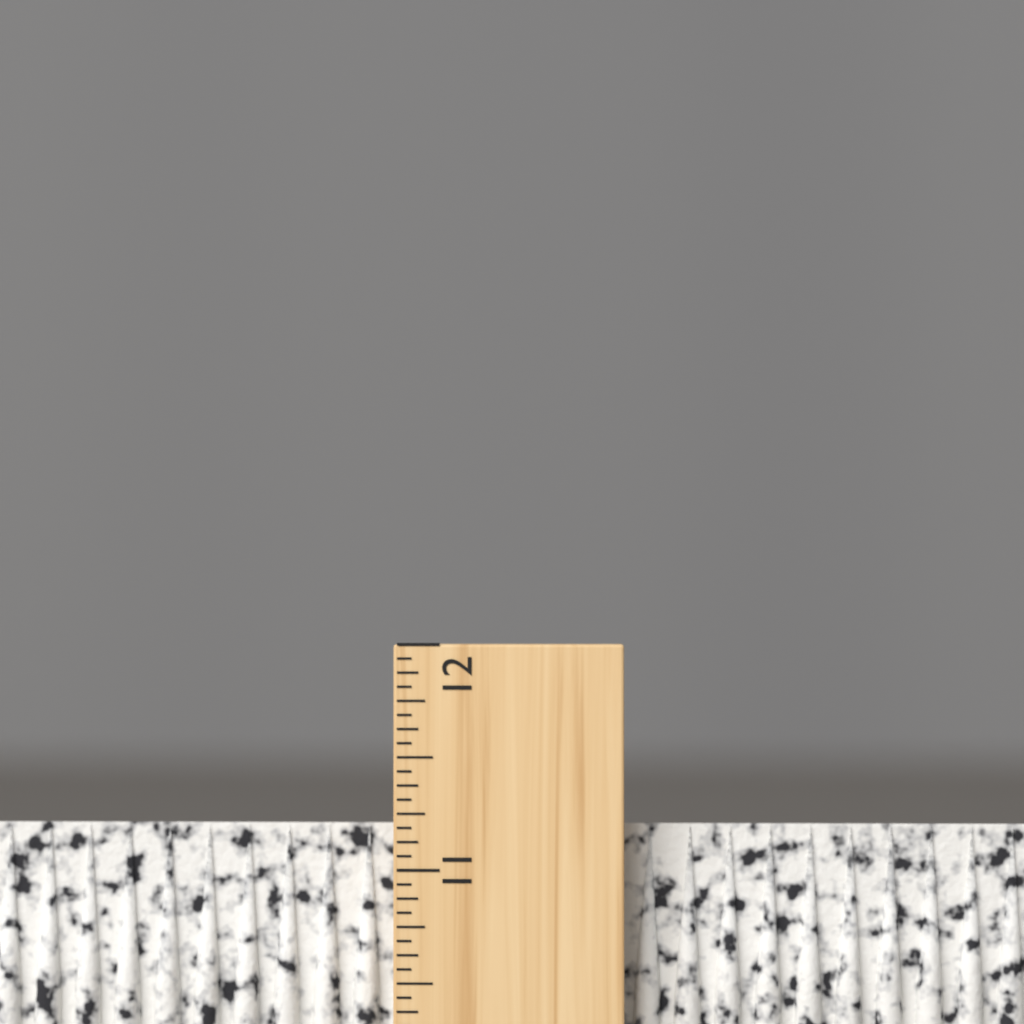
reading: 11.1875 inch
